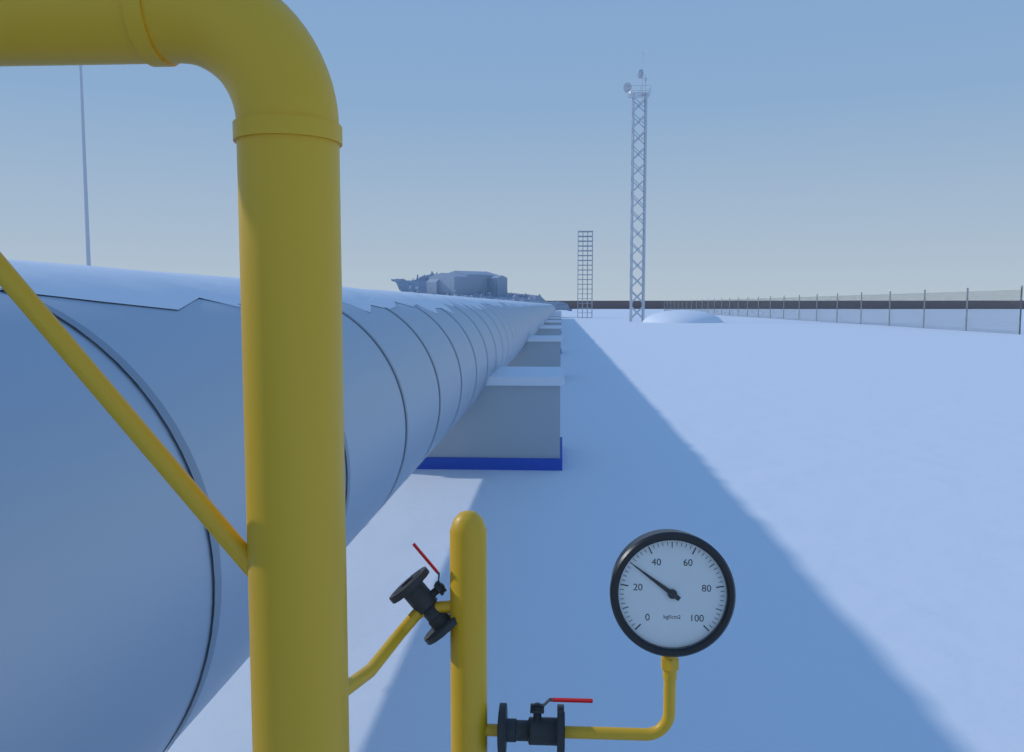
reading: 30 kgf/cm2
